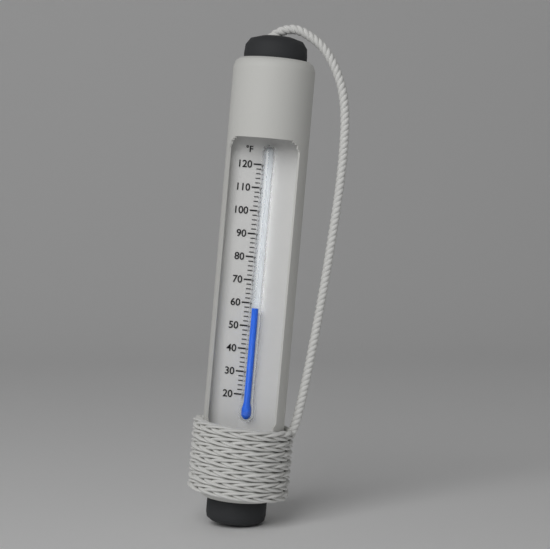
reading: 58 °F
